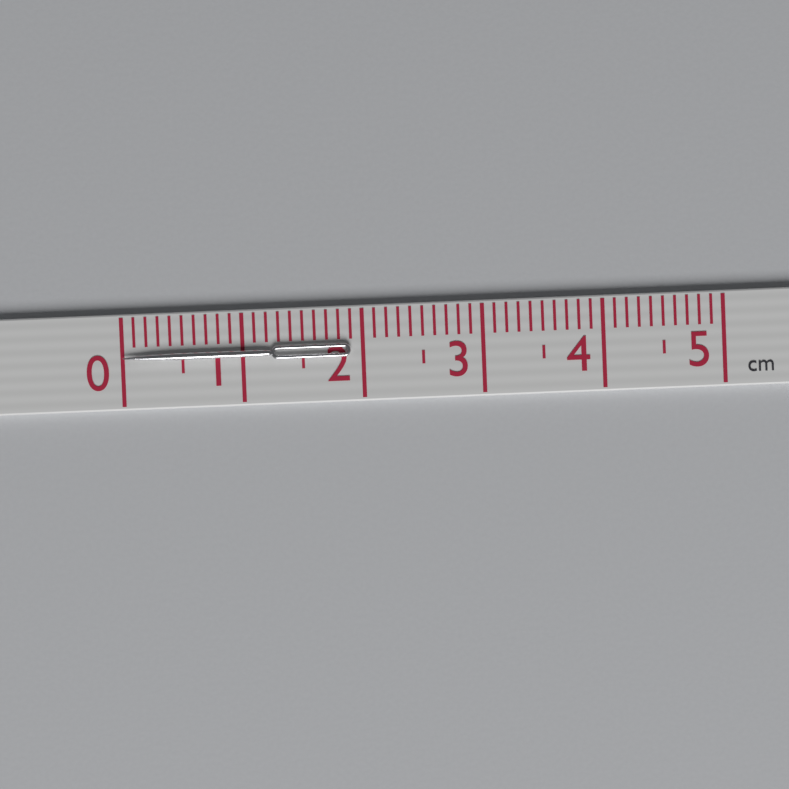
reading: 1.9 cm
